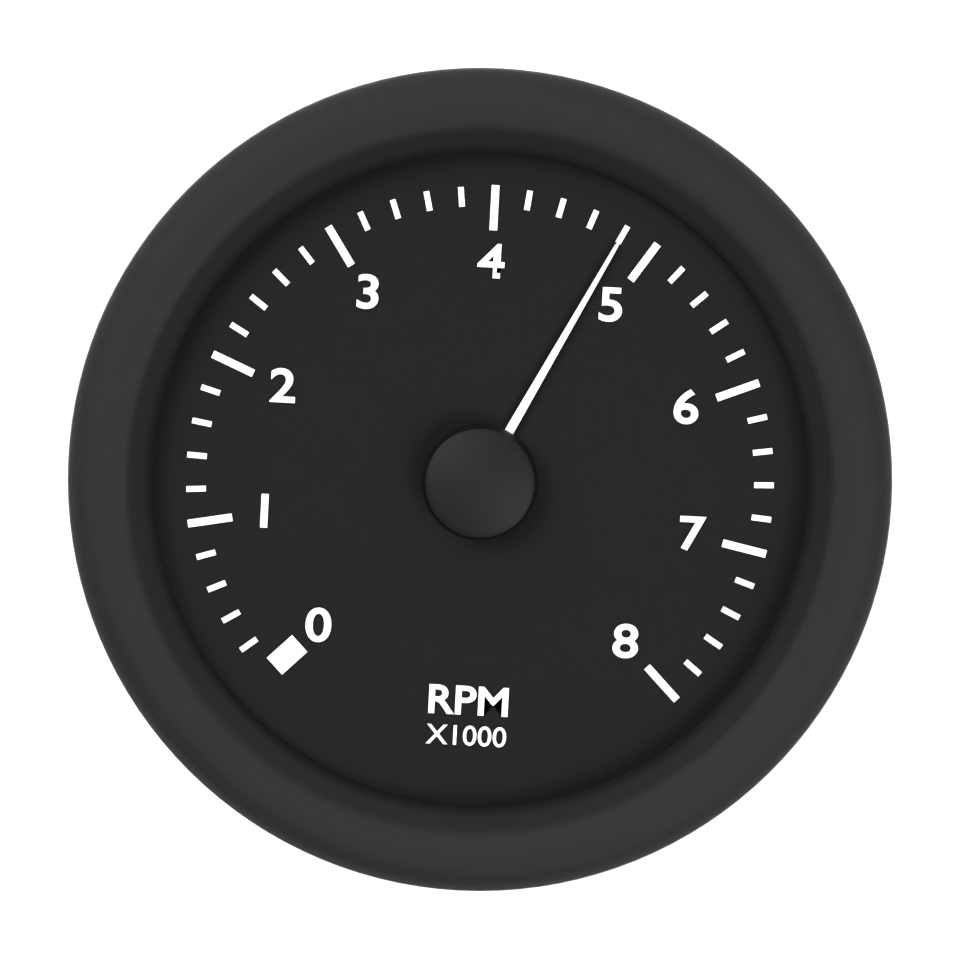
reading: 4.8 RPM x1000
